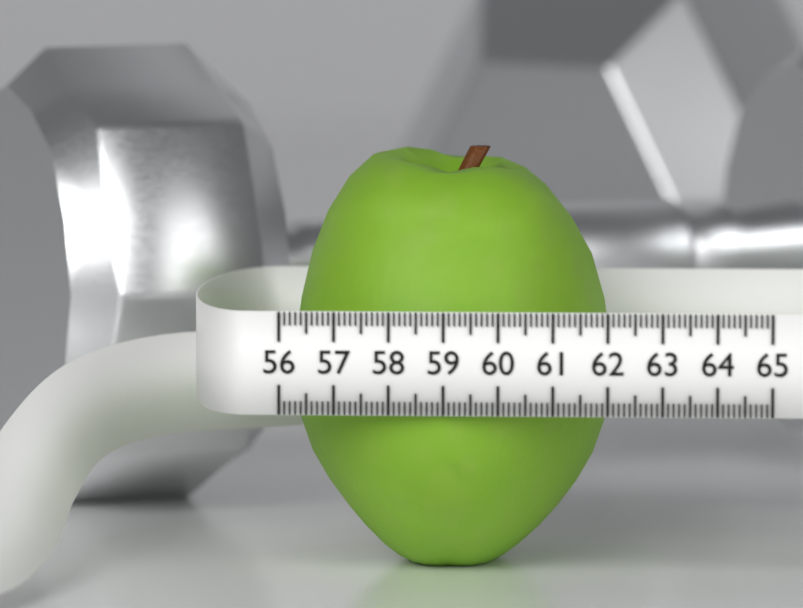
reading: 61.9 (no unit)
